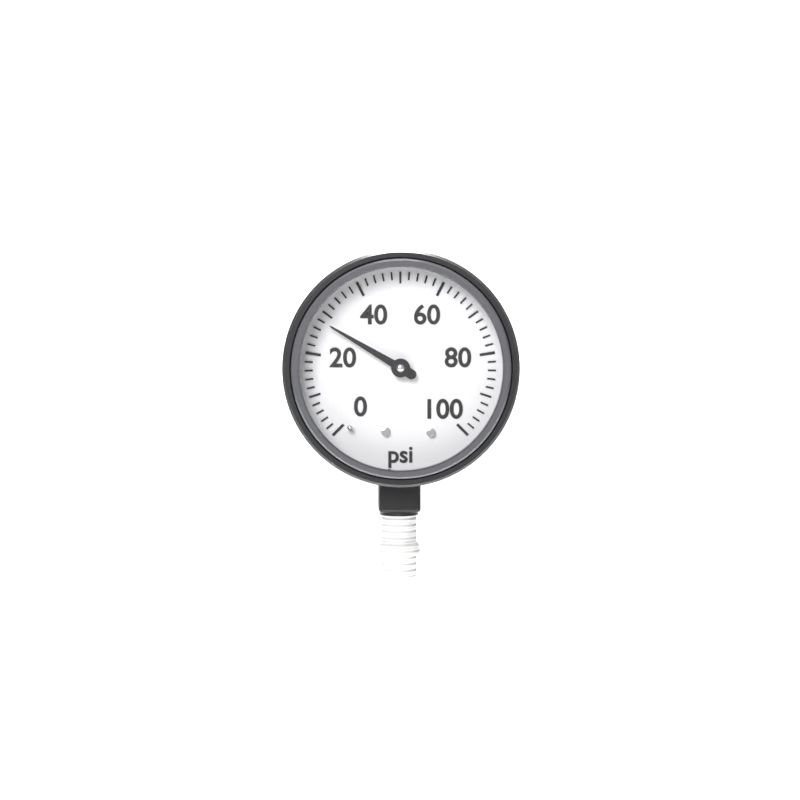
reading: 28 psi
